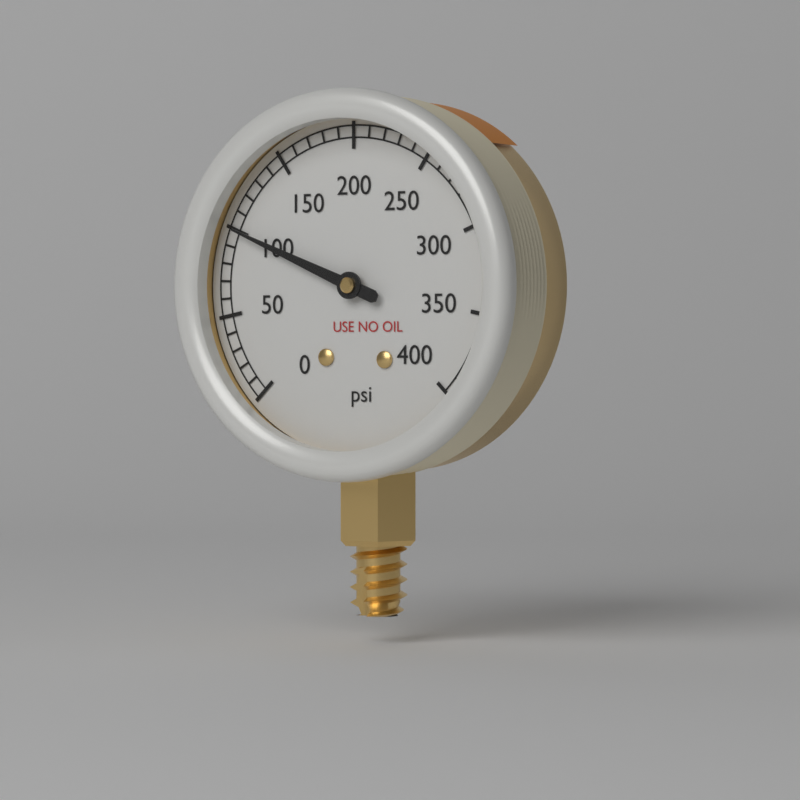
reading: 100 psi
